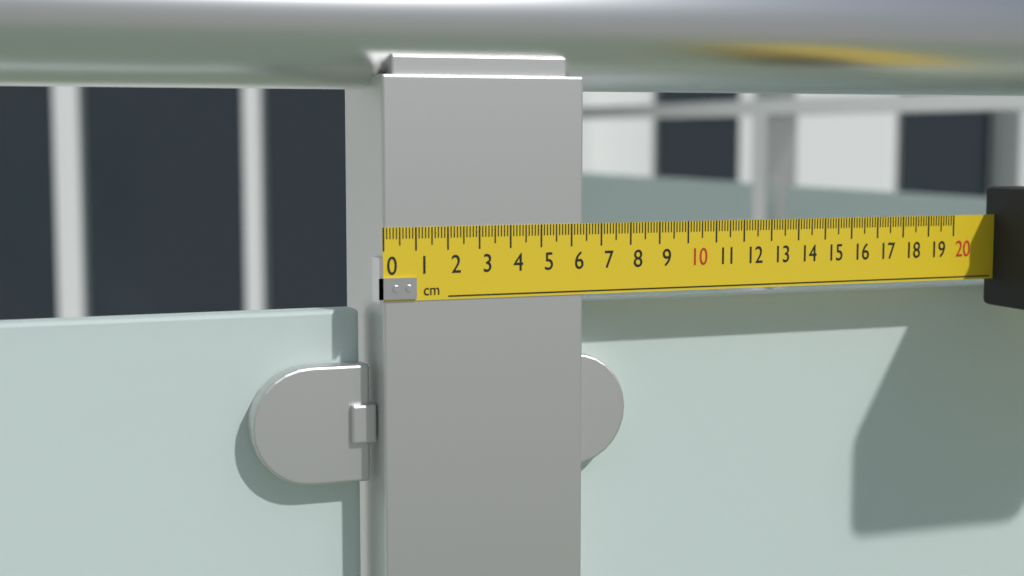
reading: 6.4 cm
